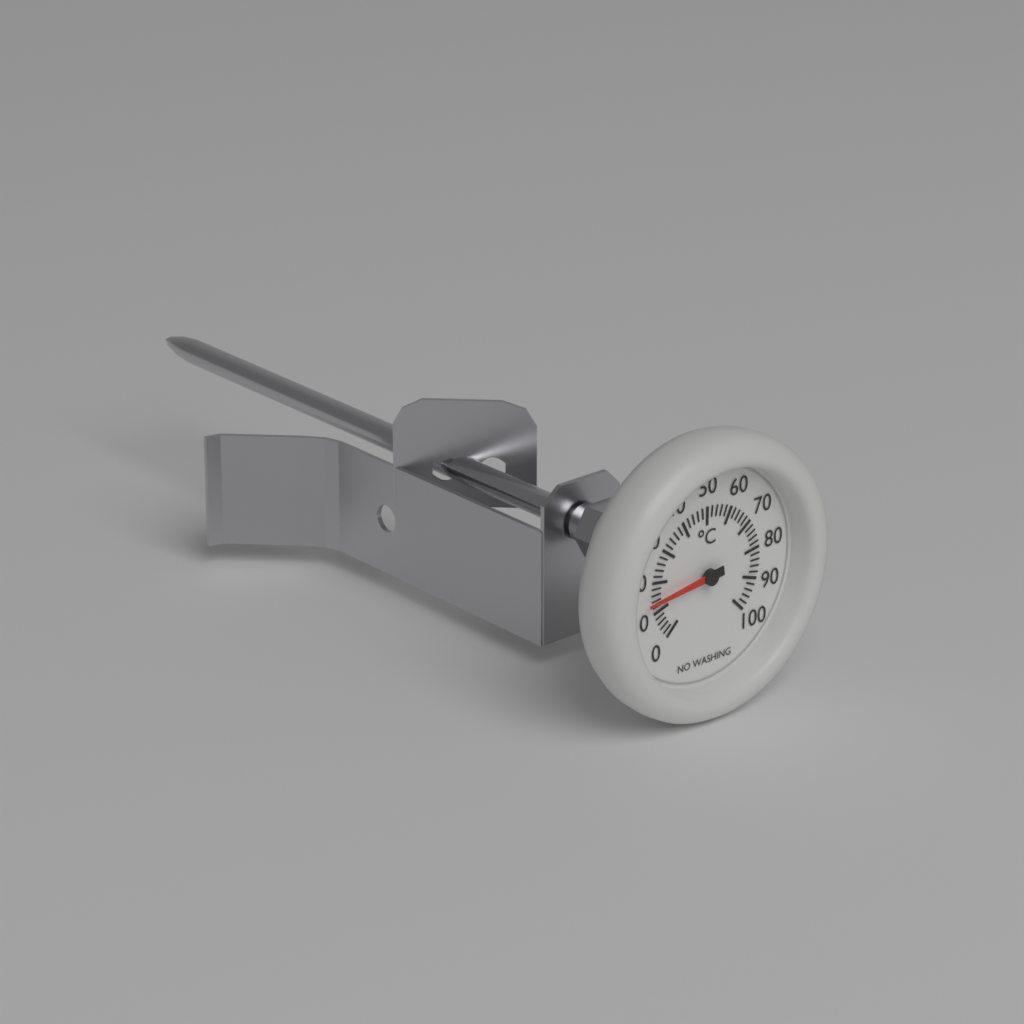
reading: 14 °C
